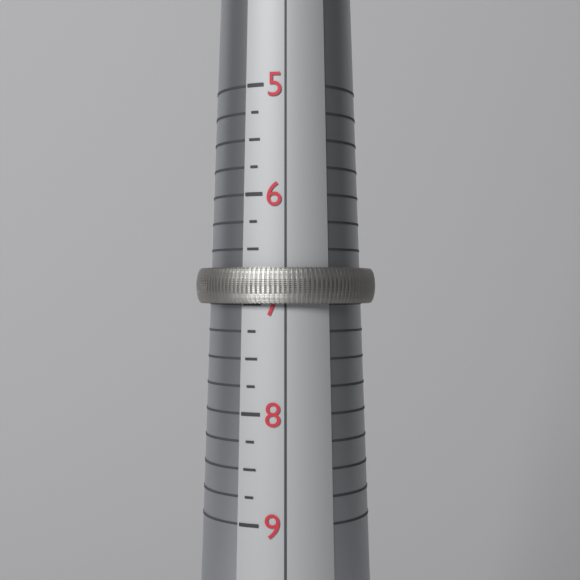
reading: 7.00 (no unit)
